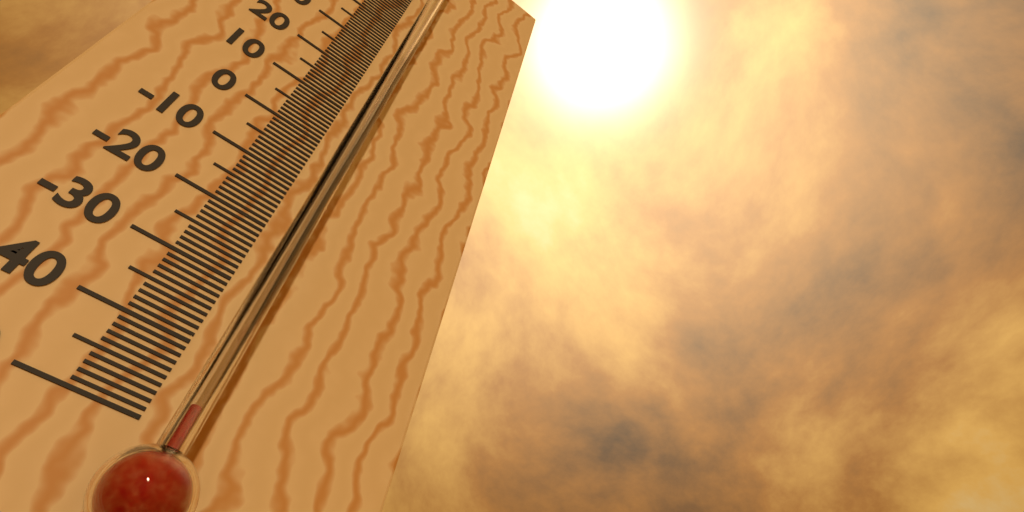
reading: -49 °C
